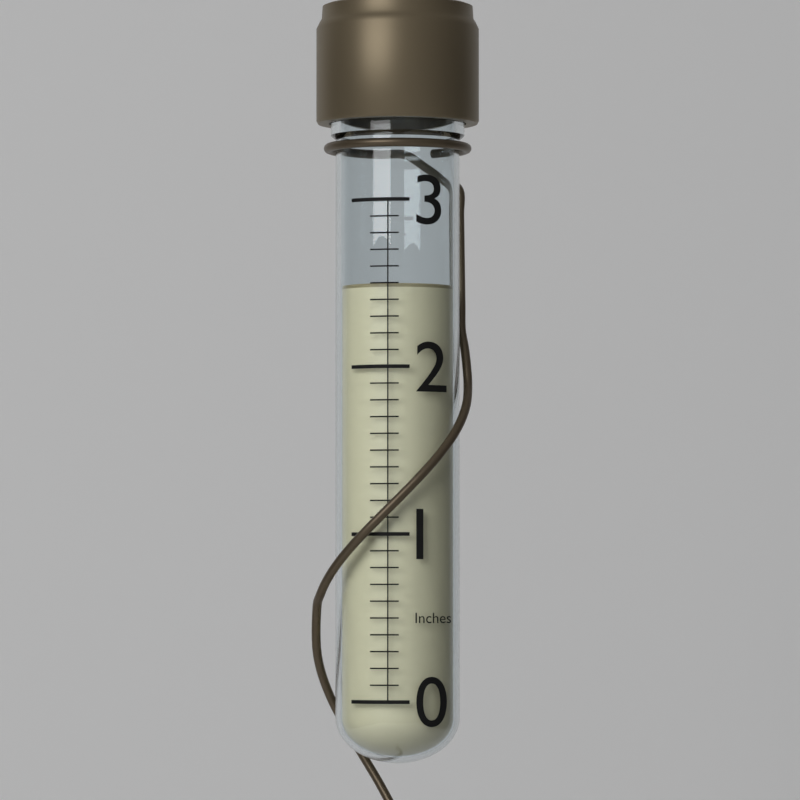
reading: 2.5 in
